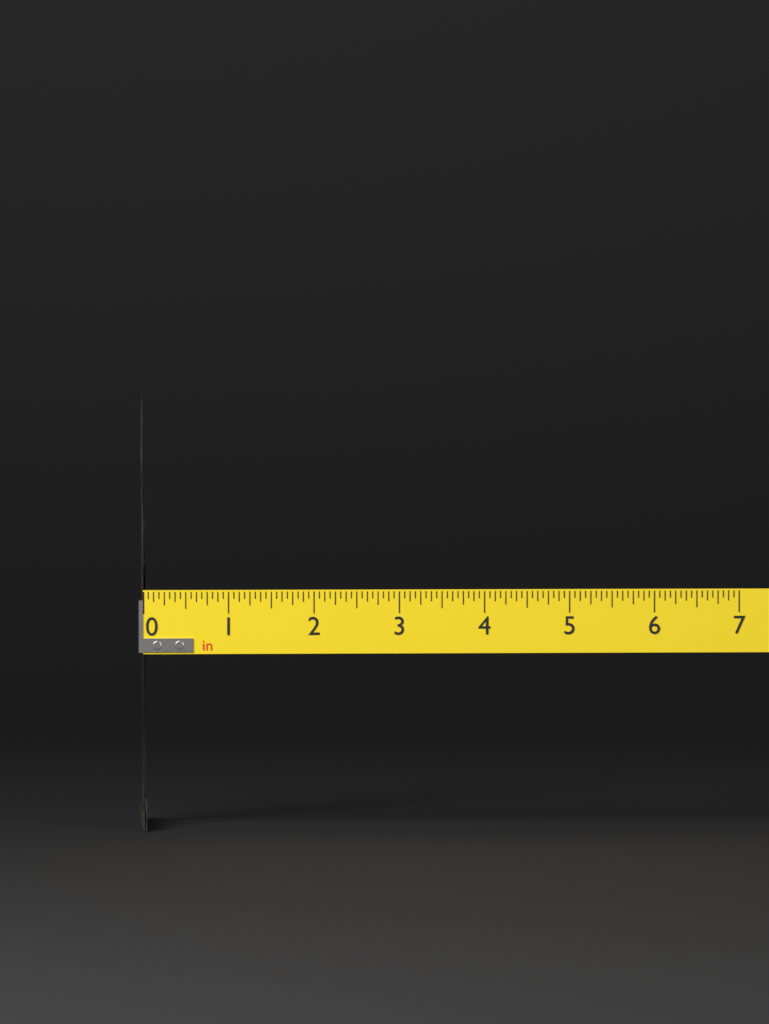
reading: 0.0625 in
